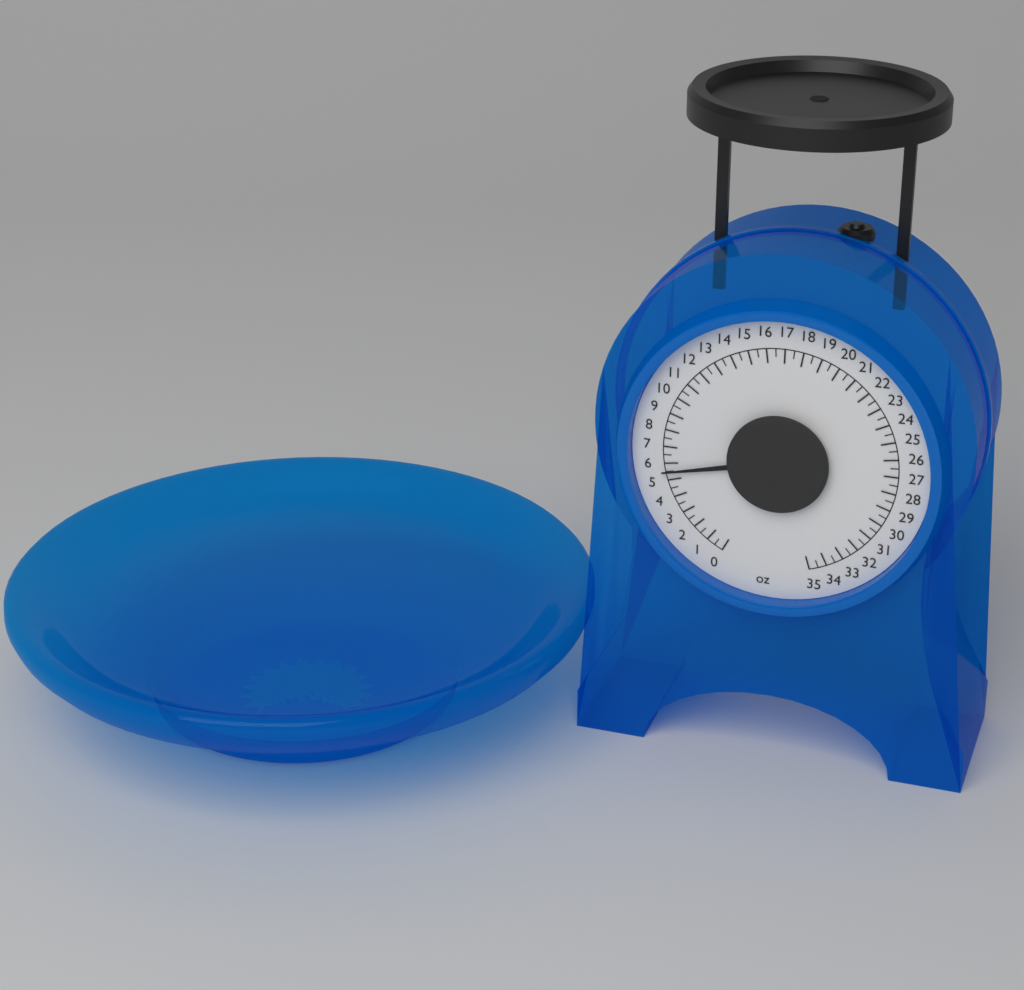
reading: 5.5 oz
